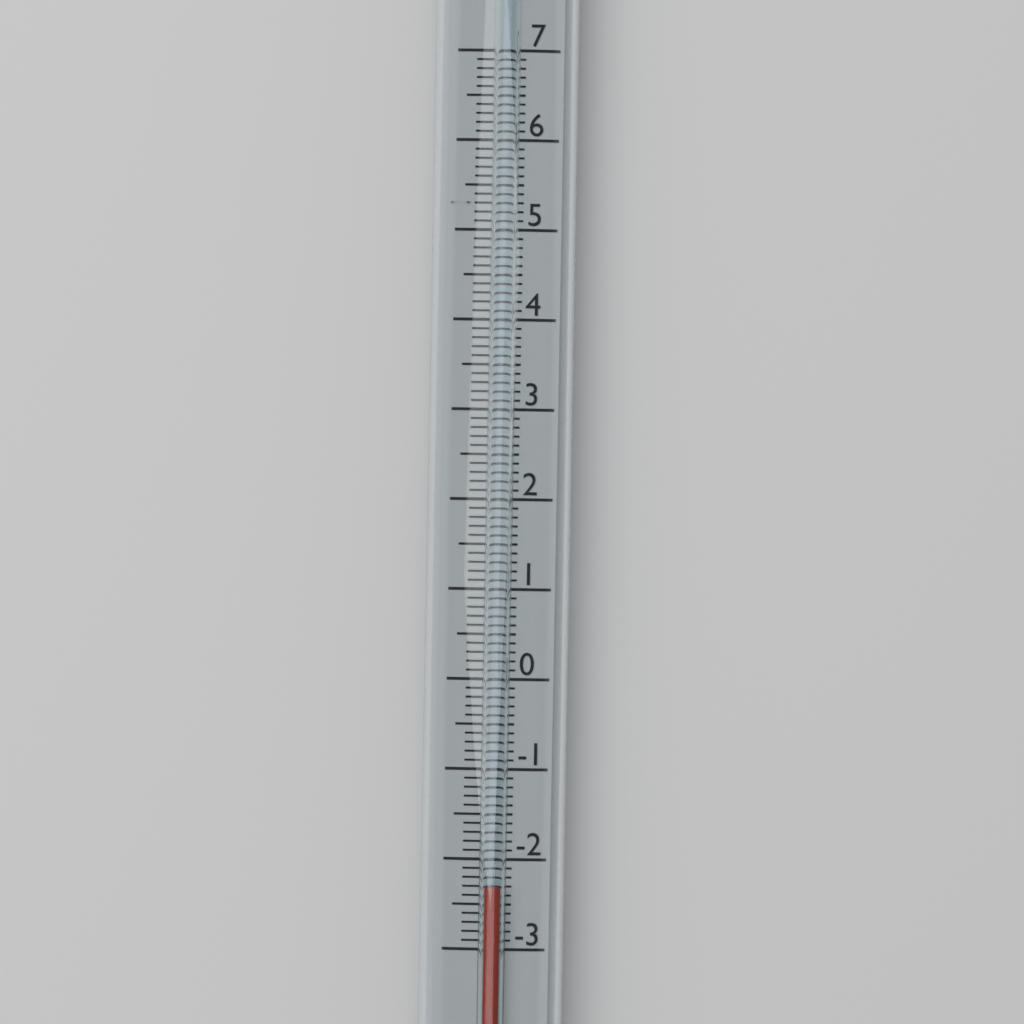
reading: -2.3 (no unit)
